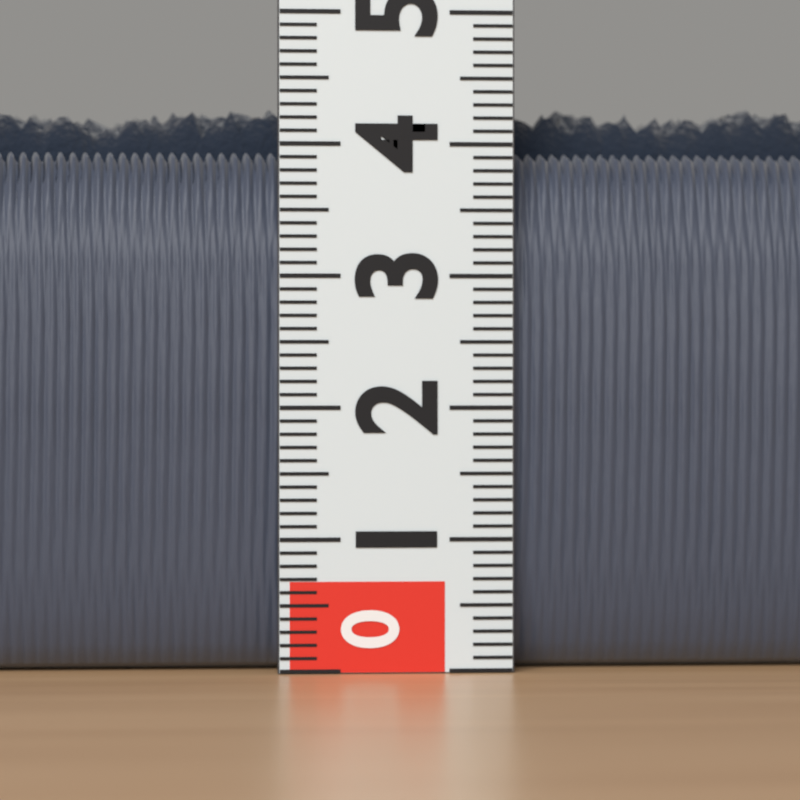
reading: 4.4 (no unit)
